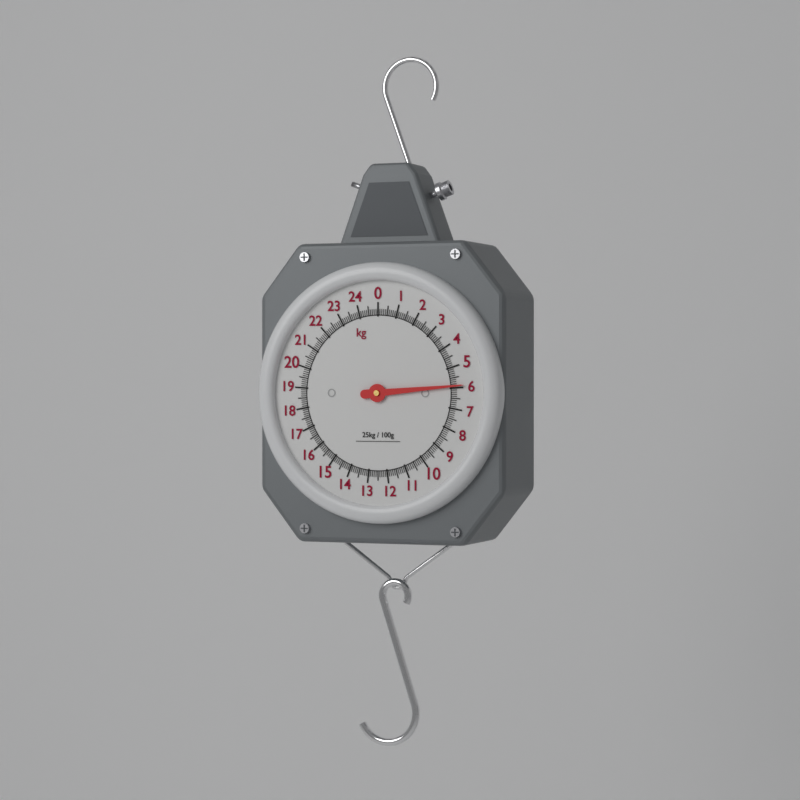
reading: 5.9 kg
